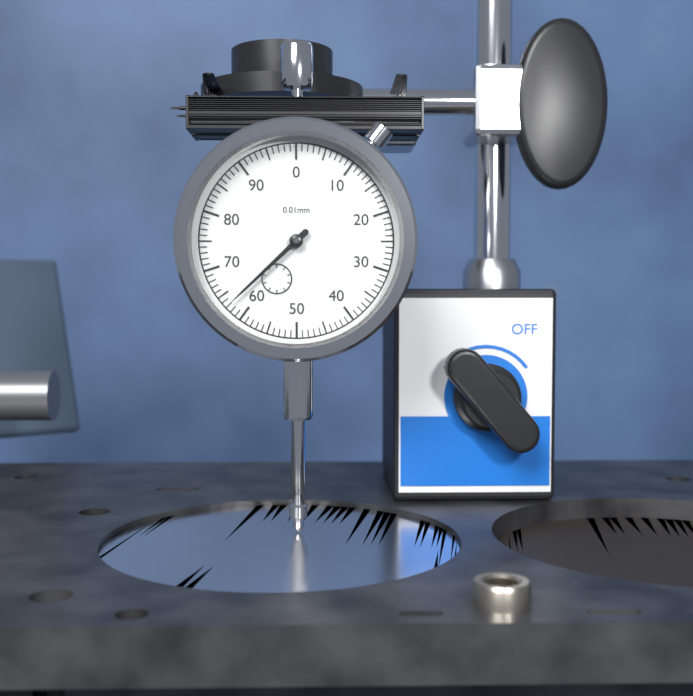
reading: 63 0.01mm
